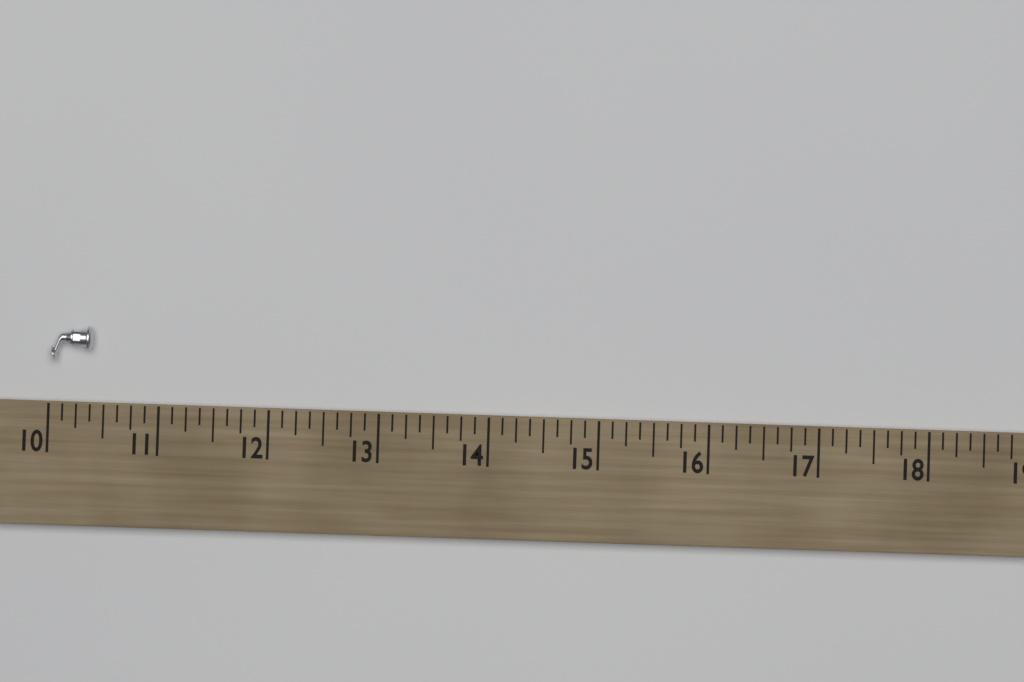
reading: 10.375 (no unit)
